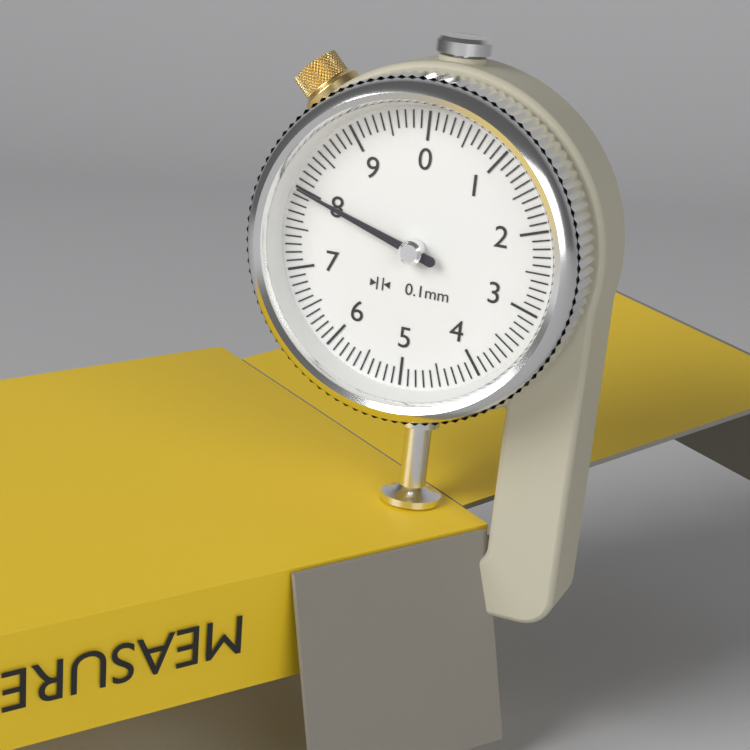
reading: 8.0 mm
